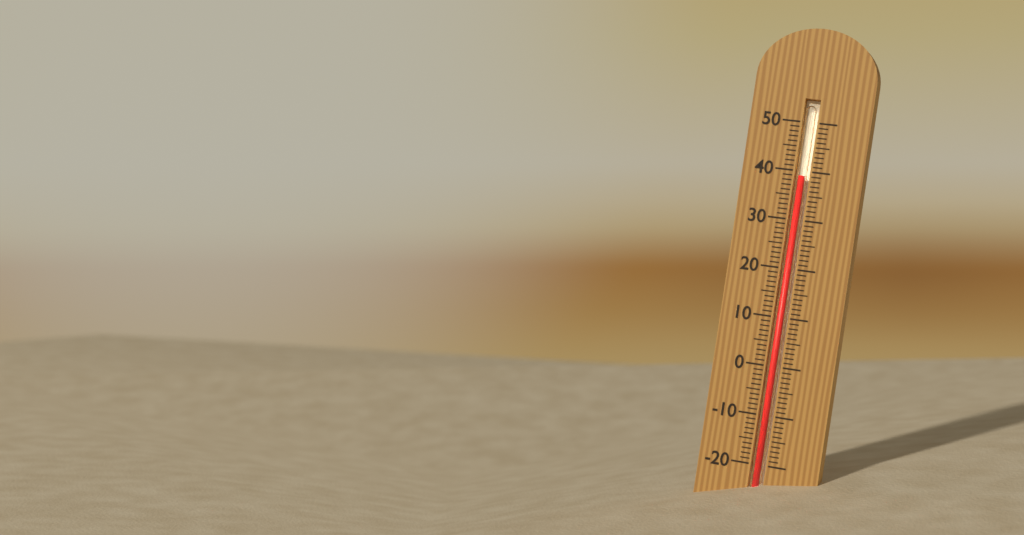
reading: 39 (no unit)
